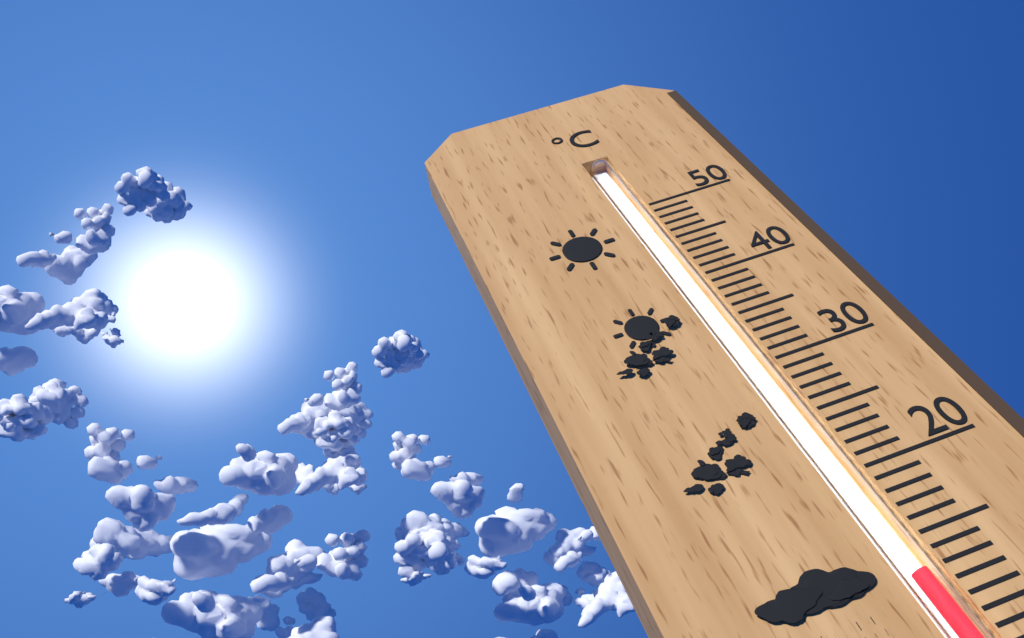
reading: 13 °C
